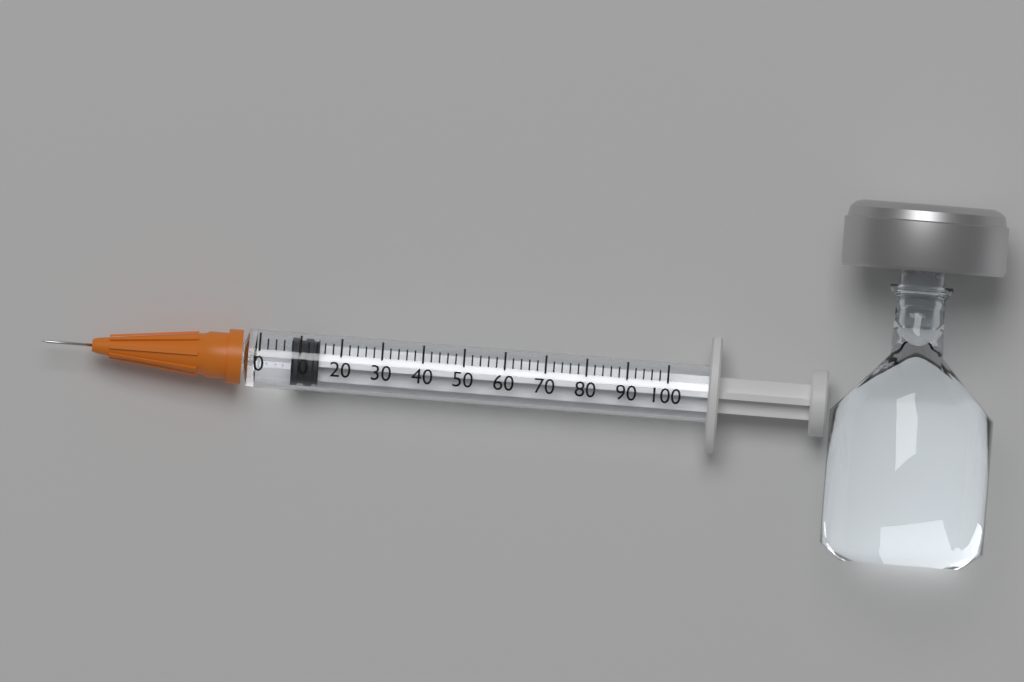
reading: 8 (no unit)
